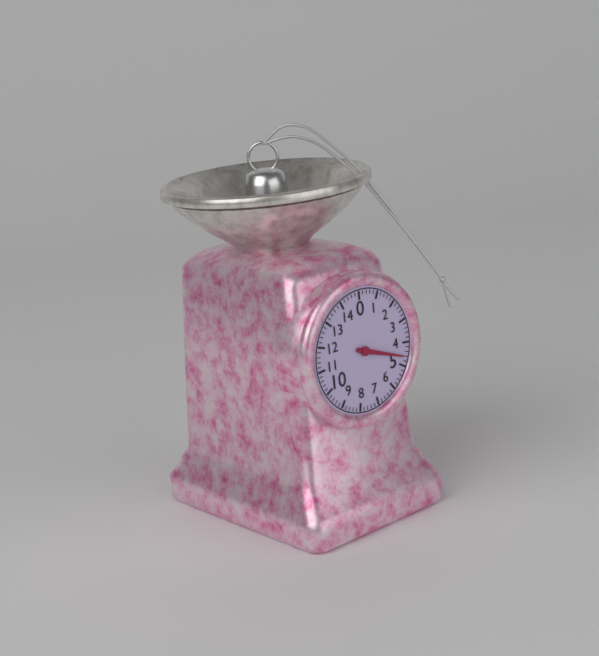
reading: 4.6 (no unit)
